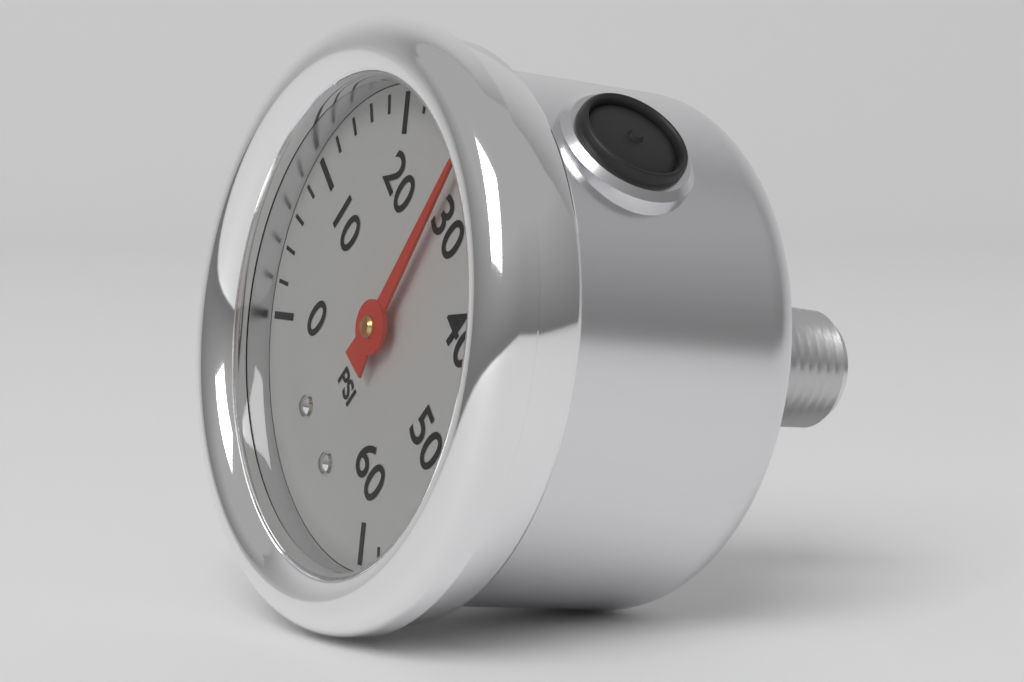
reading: 28 psi
